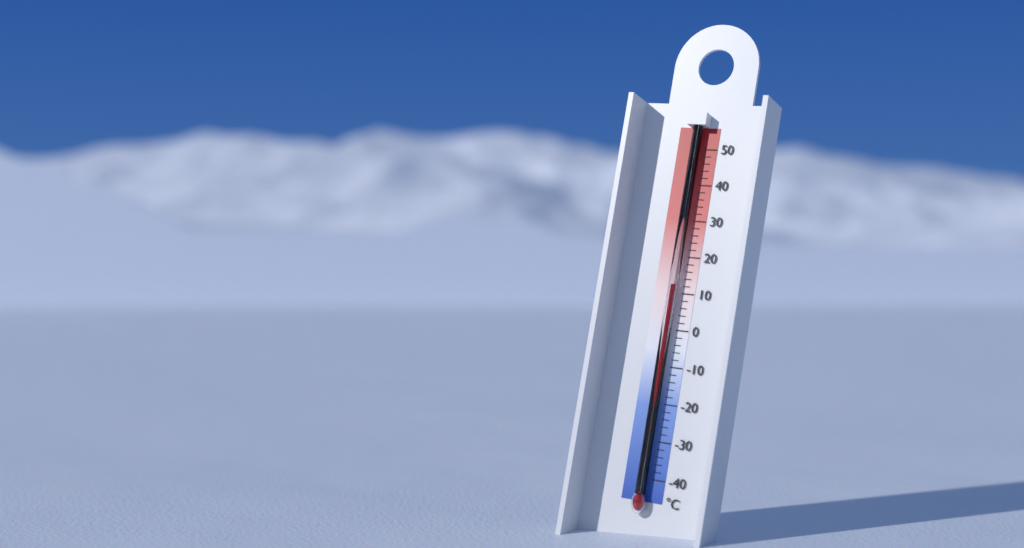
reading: 12 °C
